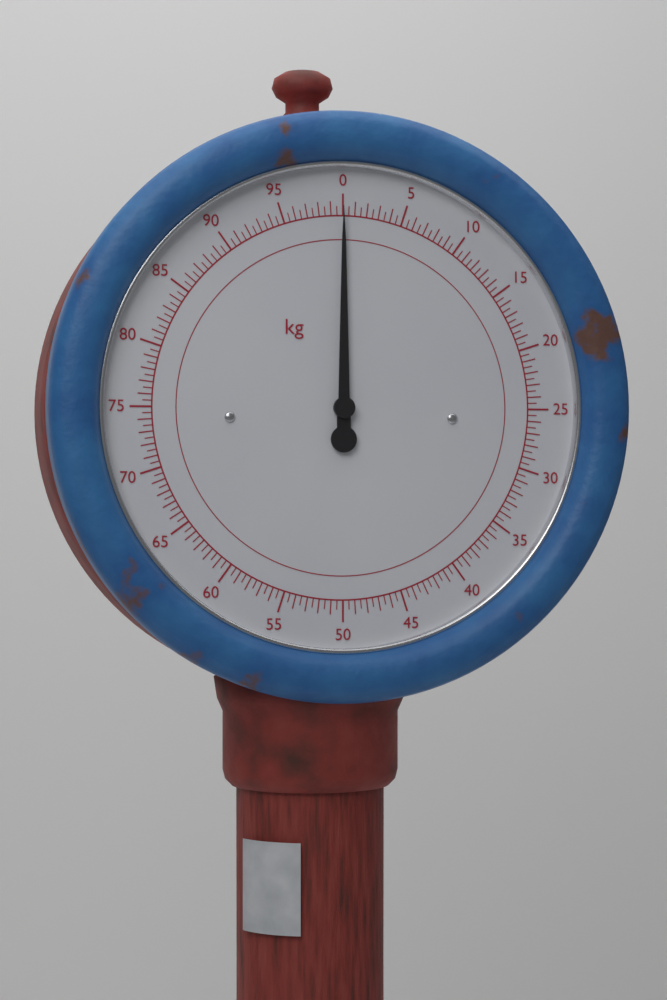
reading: 0.0 kg
